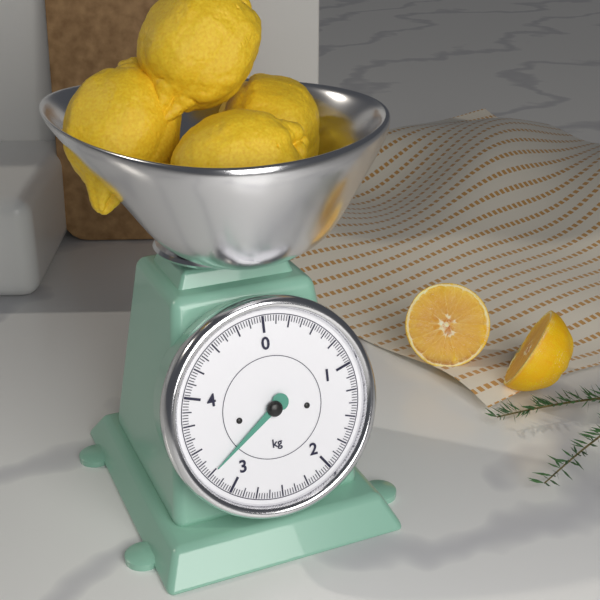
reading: 3.250 kg
